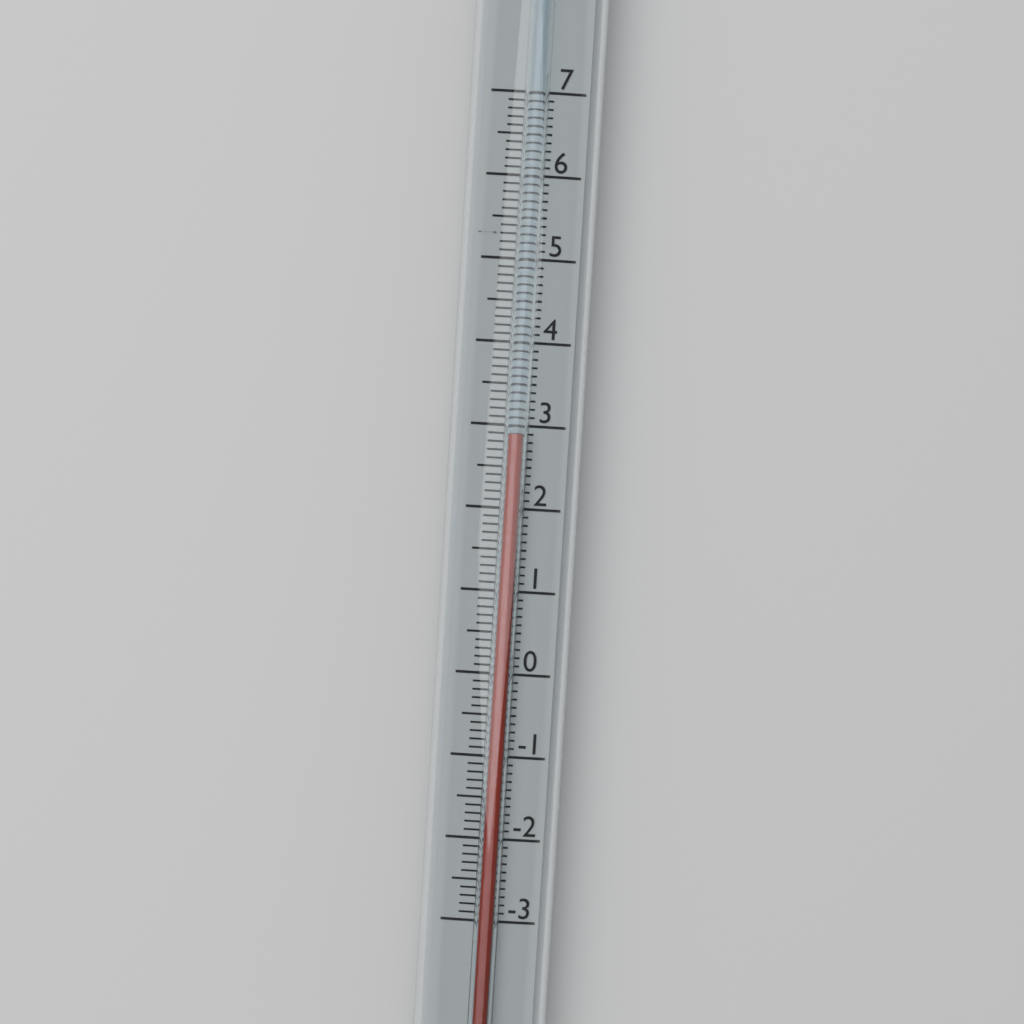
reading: 2.9 (no unit)
